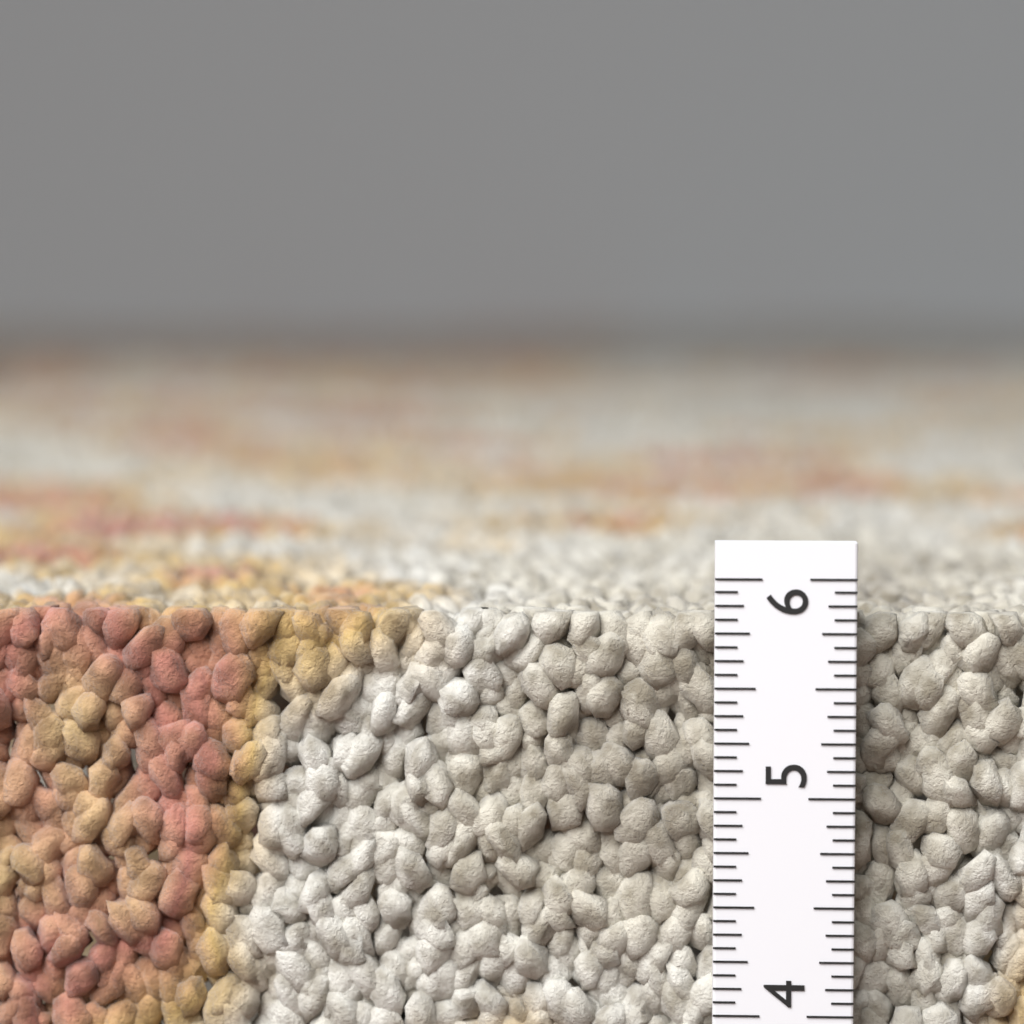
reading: 5.8125 in
